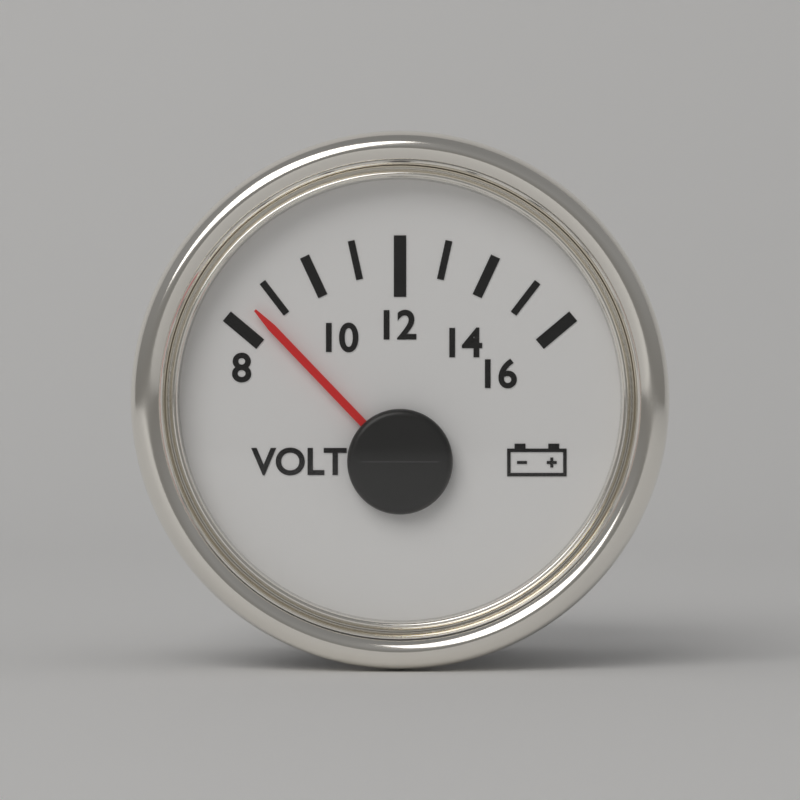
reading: 8.5 V
